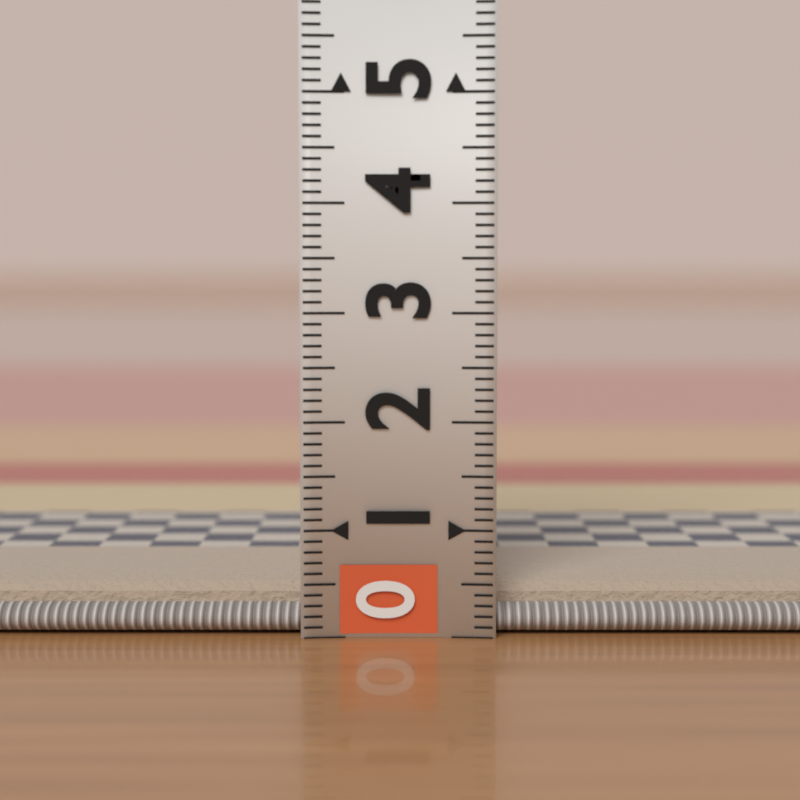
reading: 0.5 (no unit)
